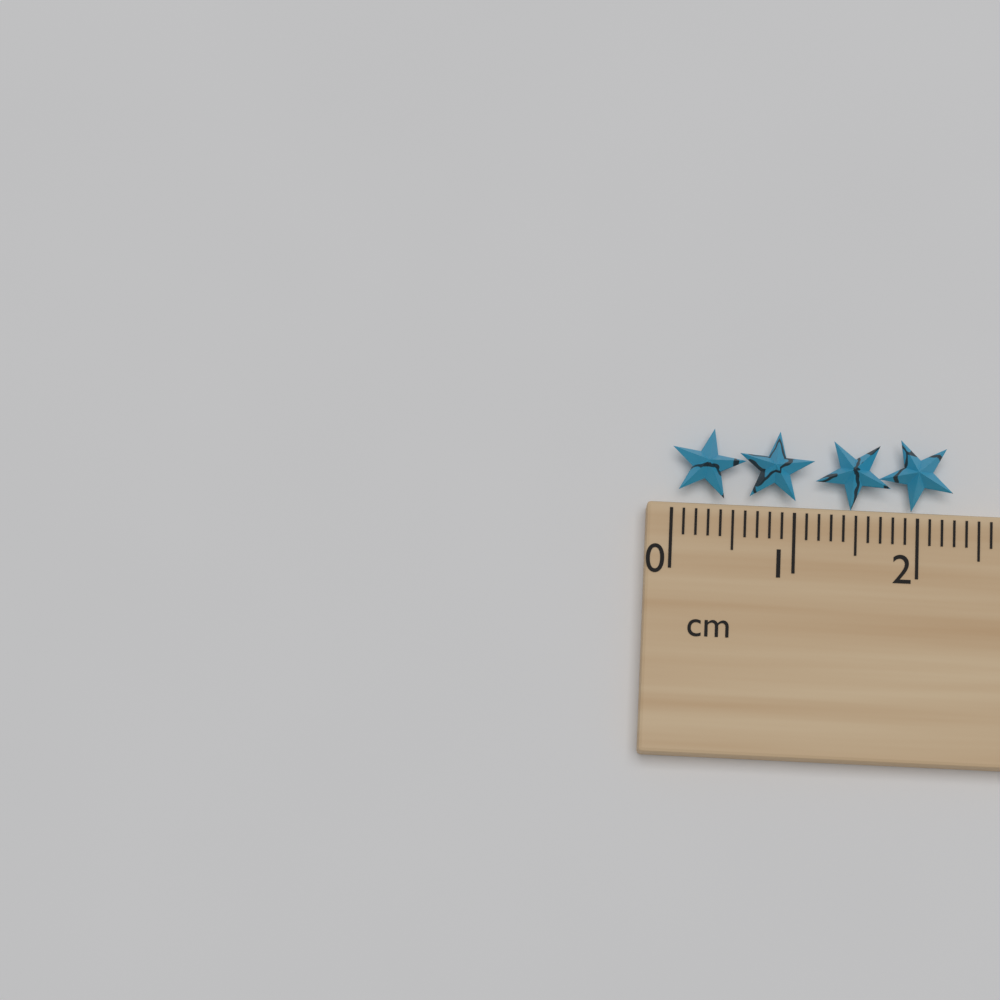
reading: 2.3 cm
